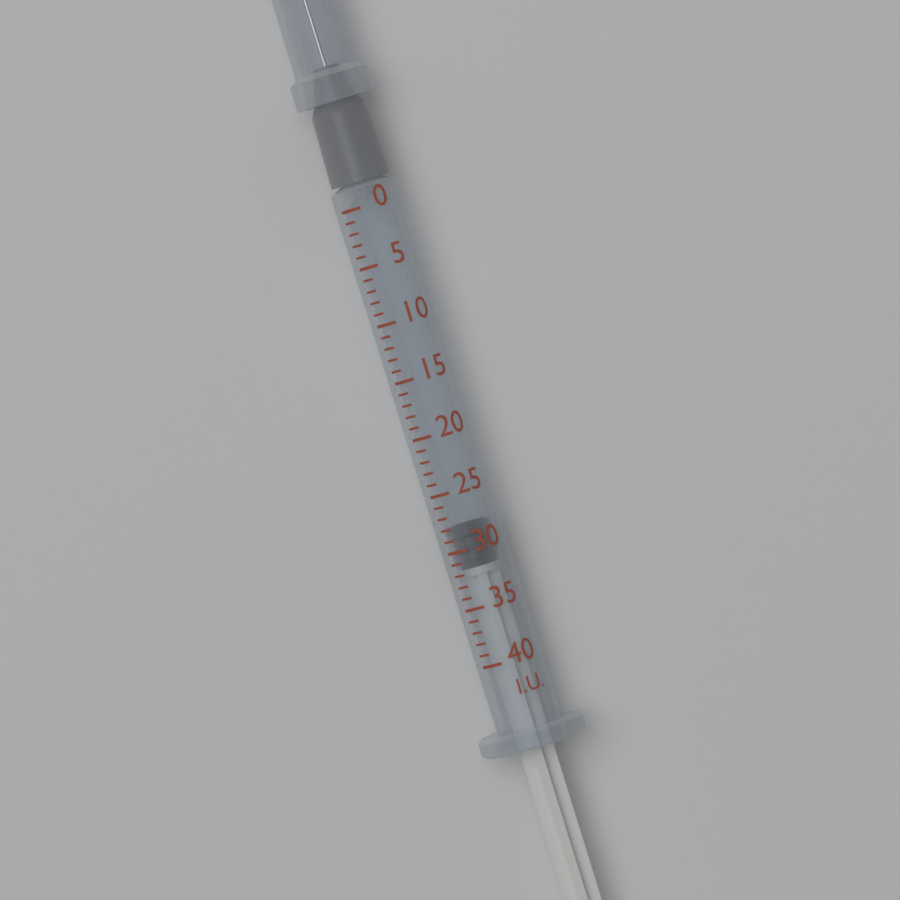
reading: 28 I.U.
